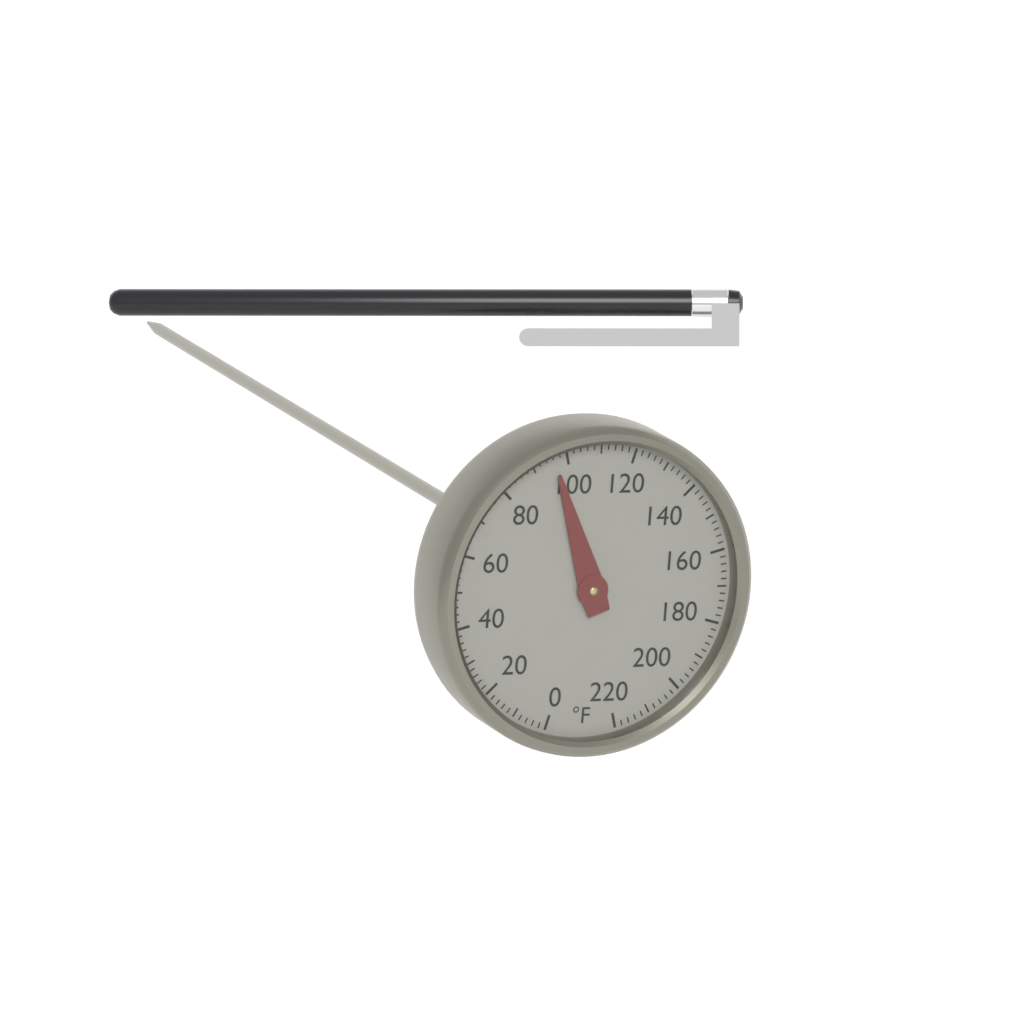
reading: 96 °F
